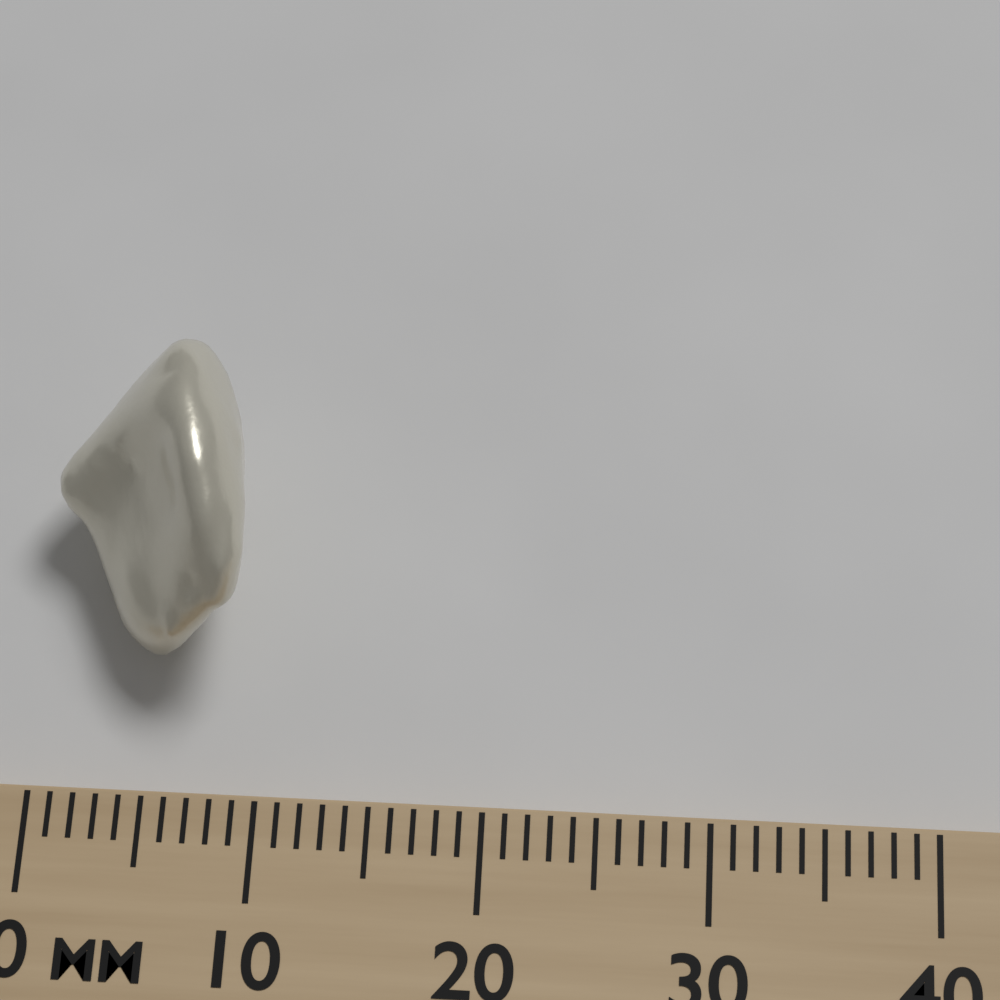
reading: 9 mm
